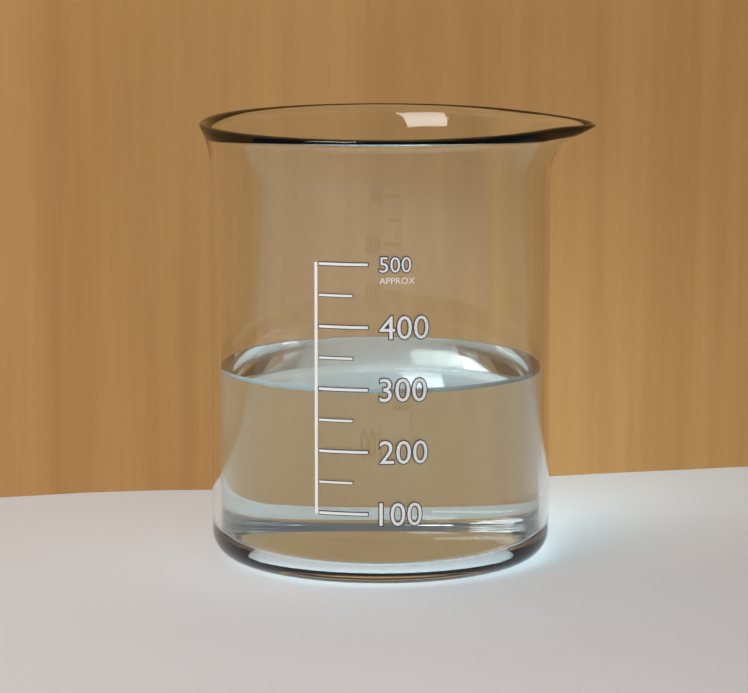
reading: 300 (no unit)
